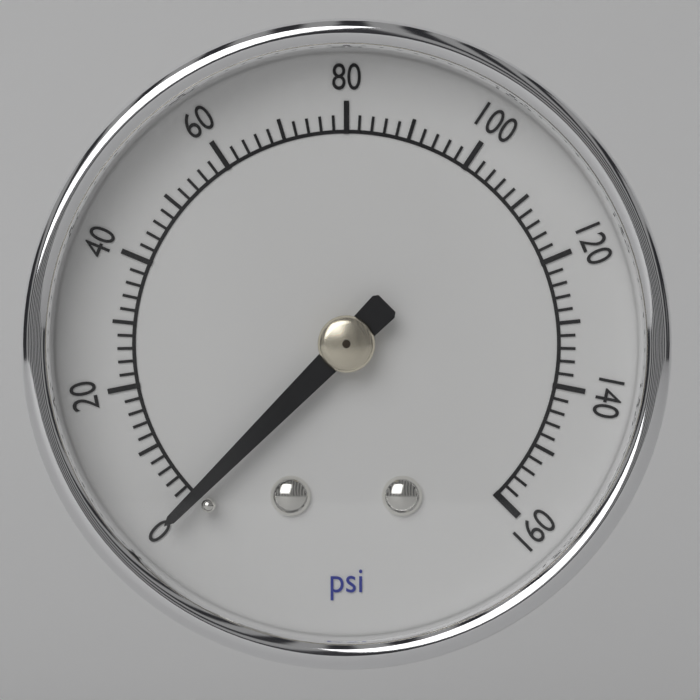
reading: 0 psi
